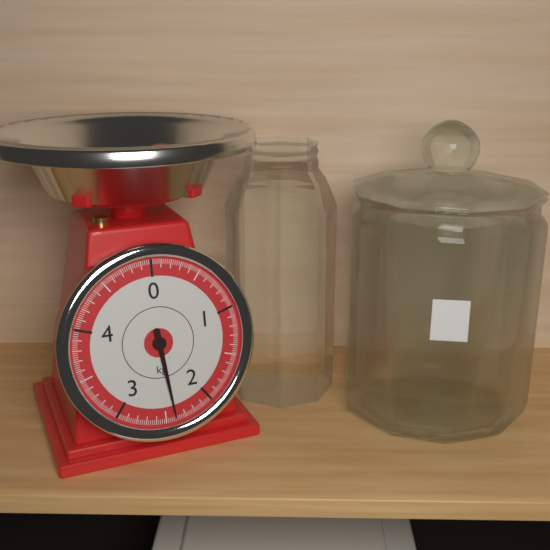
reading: 2.40 kg
